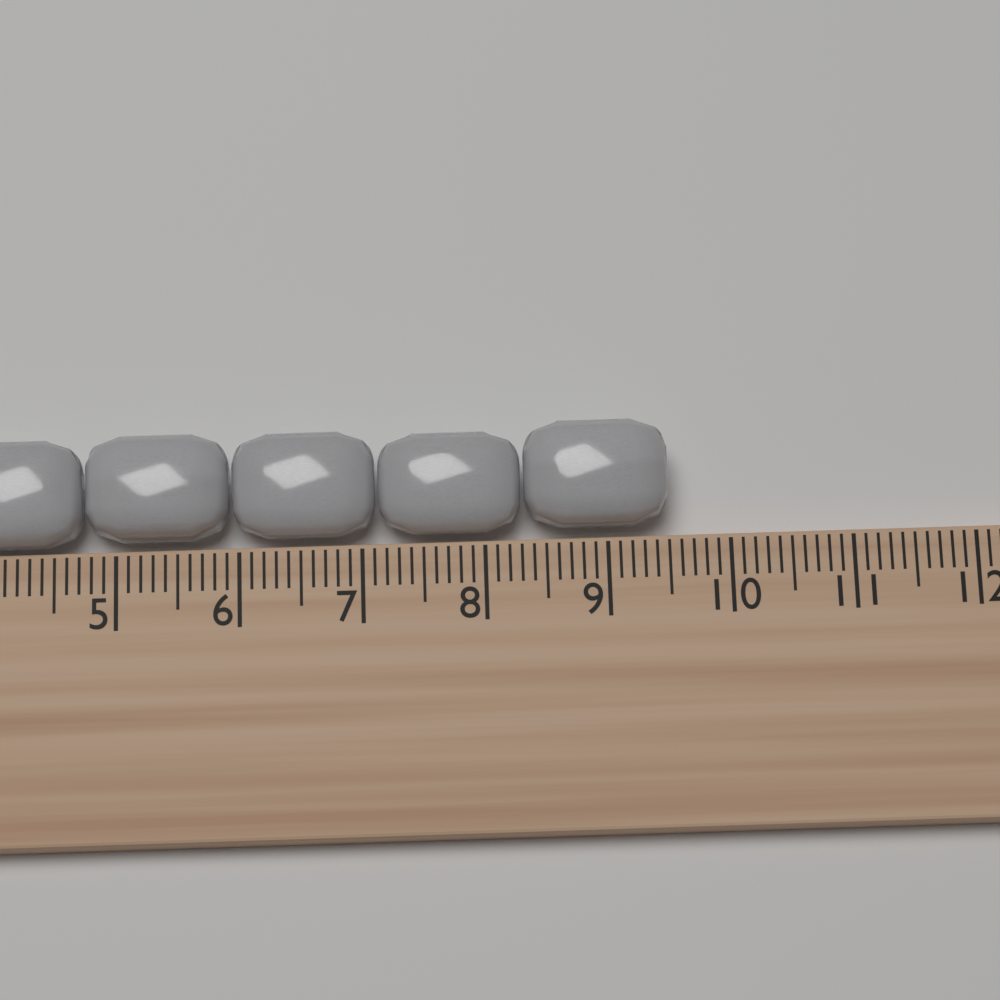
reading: 9.5 cm
